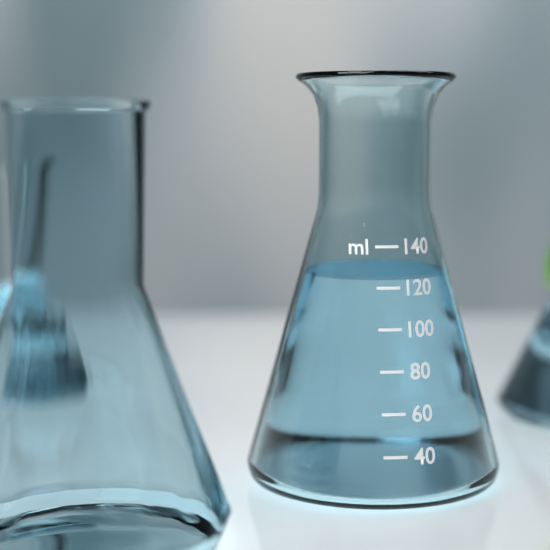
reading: 125 ml
